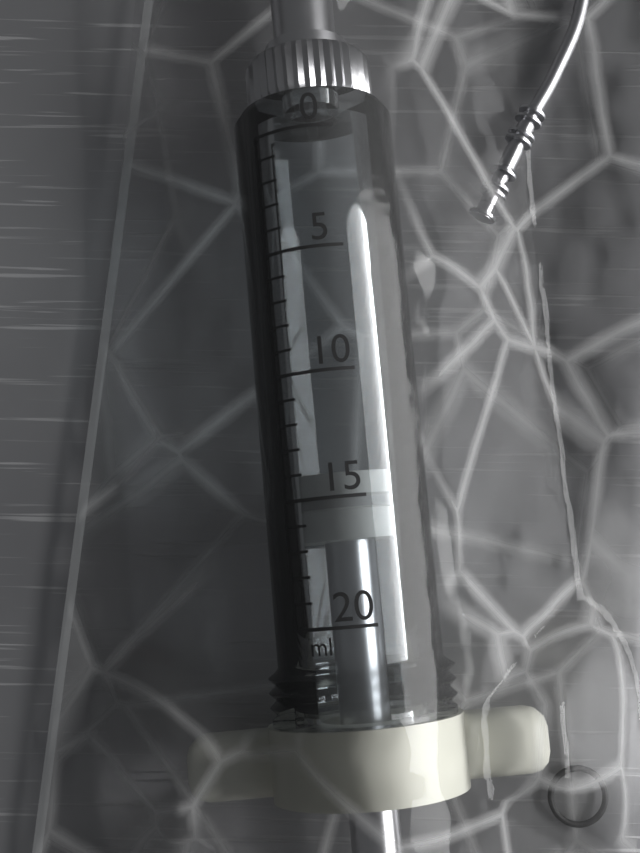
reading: 14 ml
